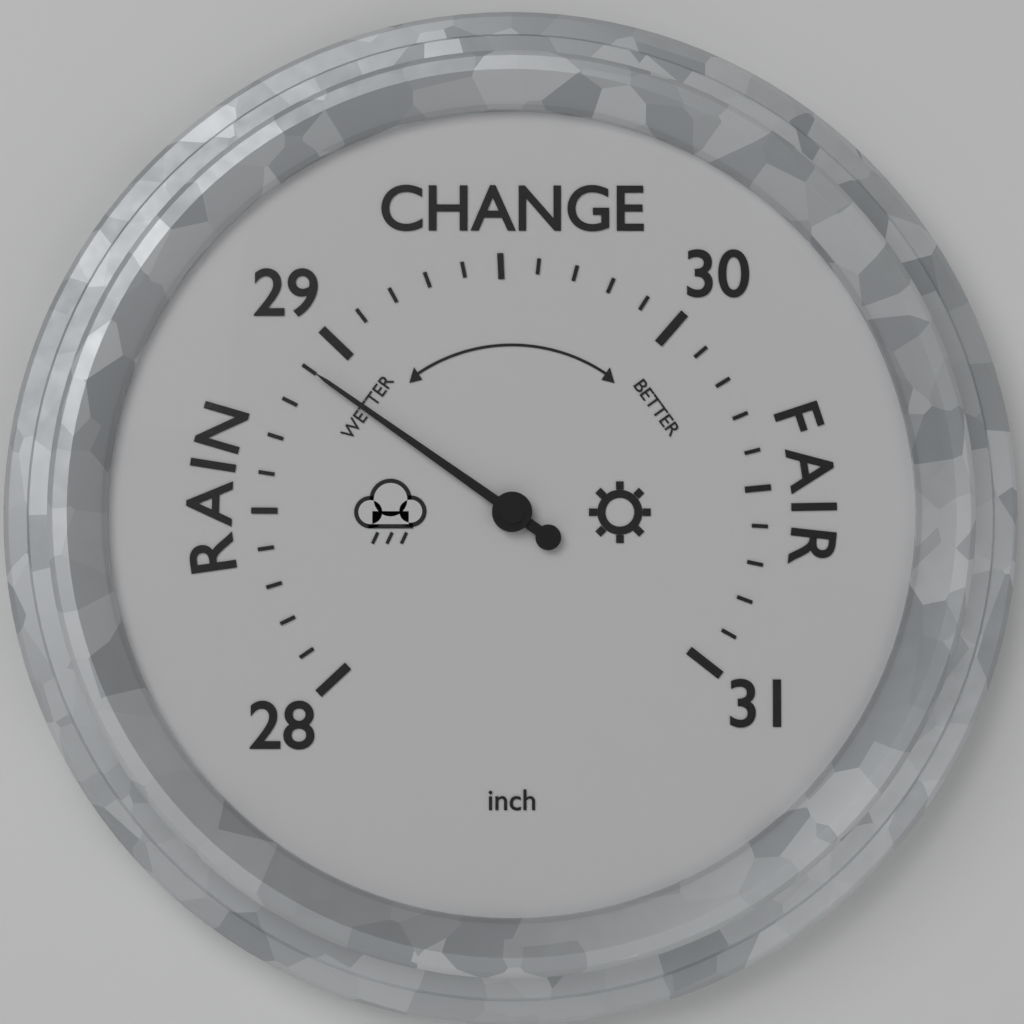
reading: 28.9 inch
